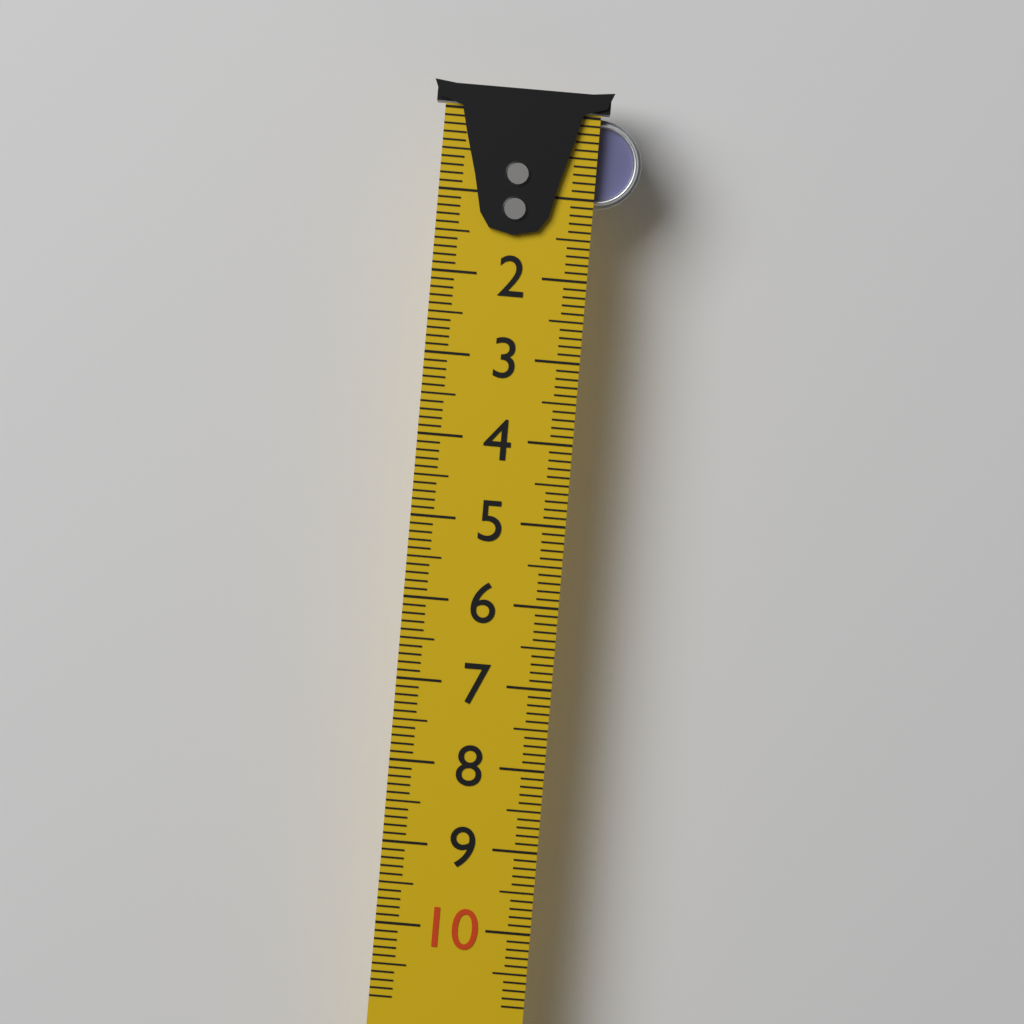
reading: 1.1 cm
